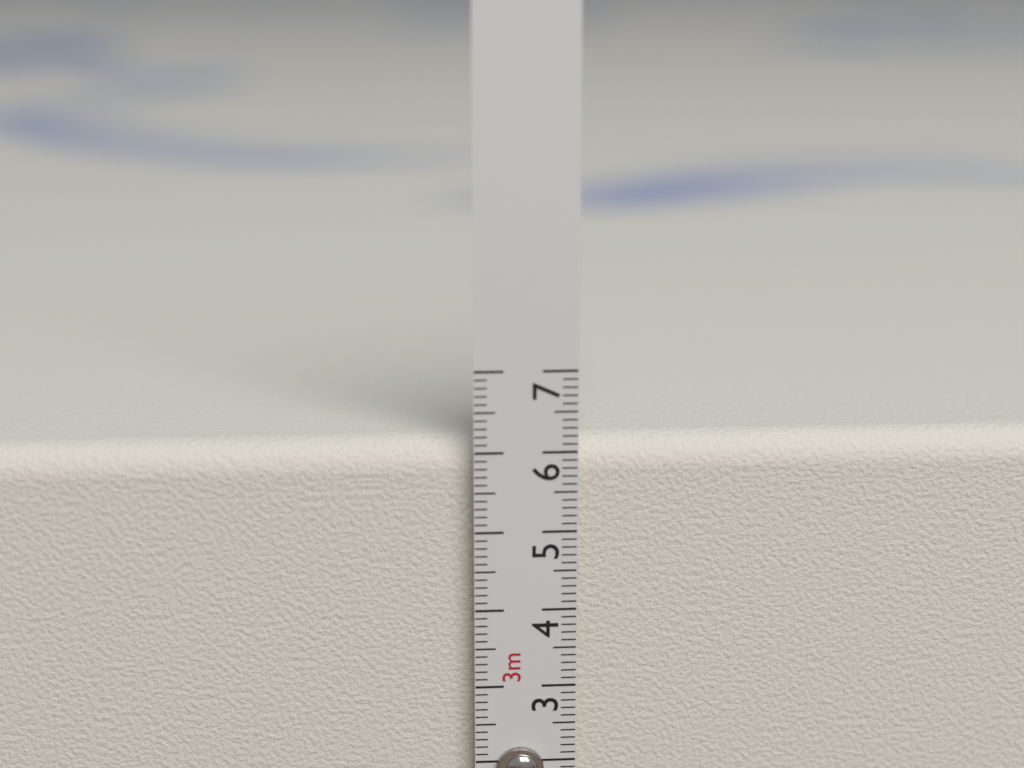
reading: 6.1 cm
